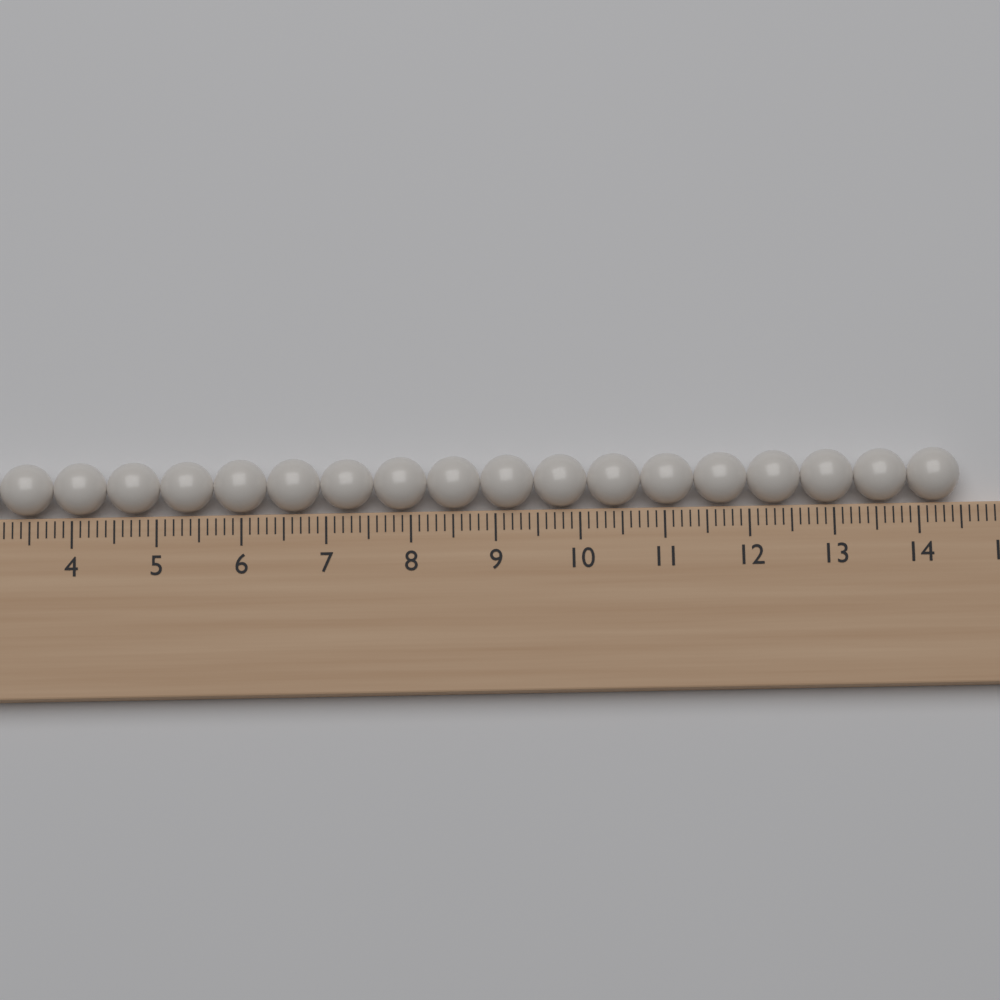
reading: 14.5 (no unit)
